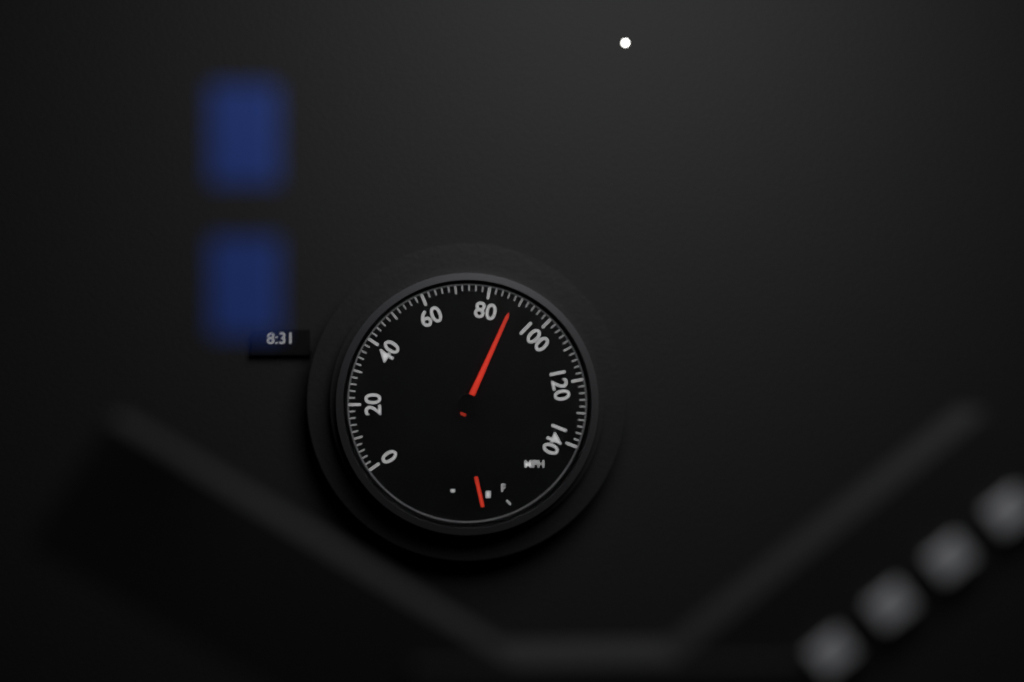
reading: 88 mph
